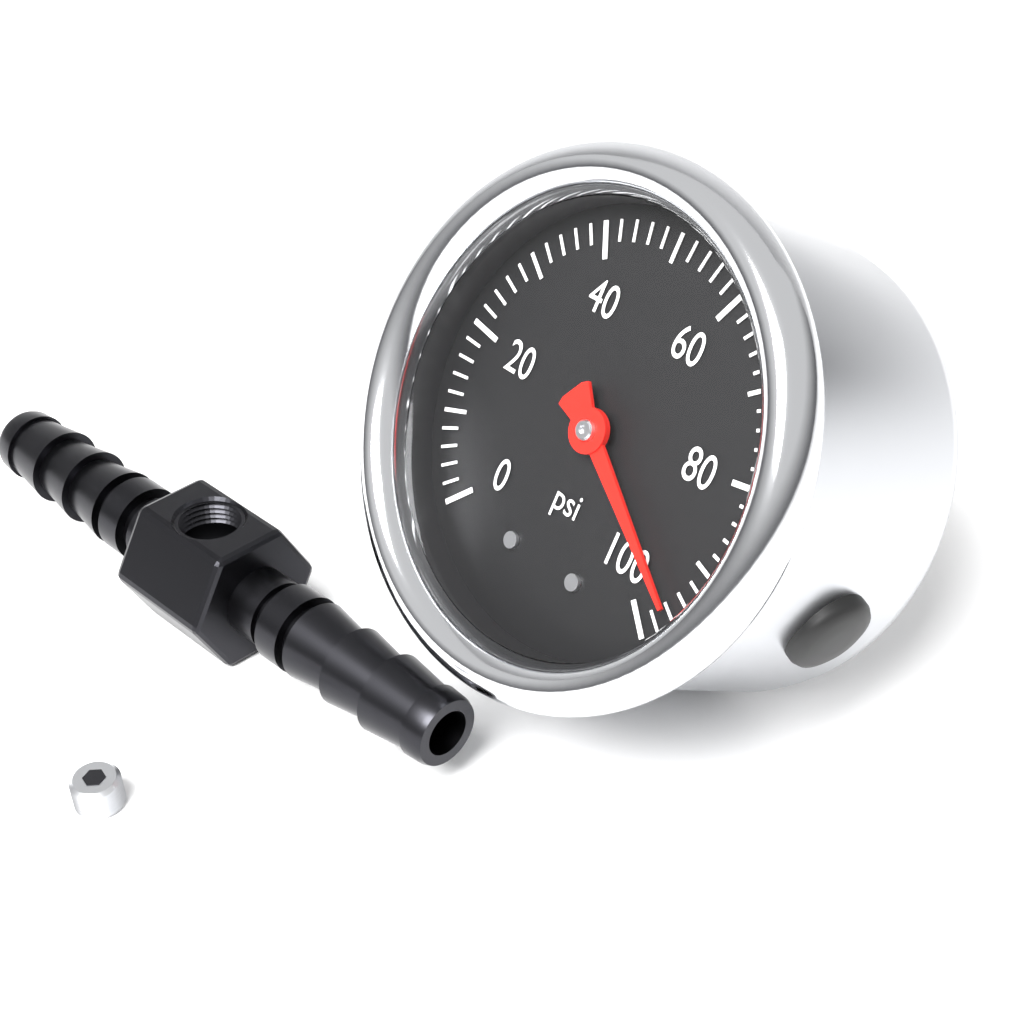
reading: 96 psi
